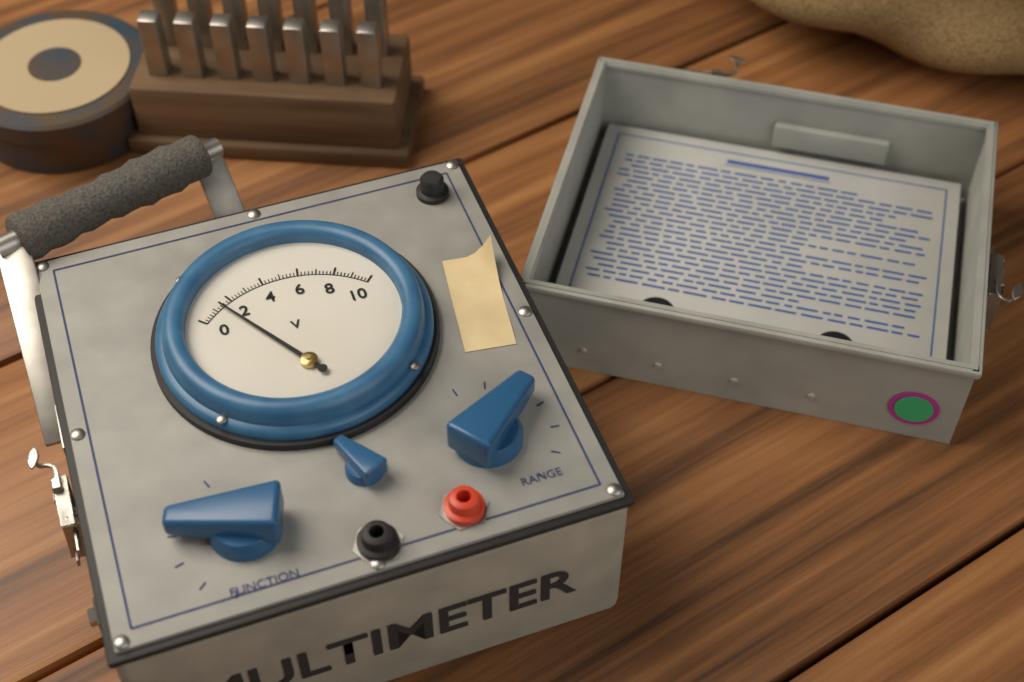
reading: 1.4 V
